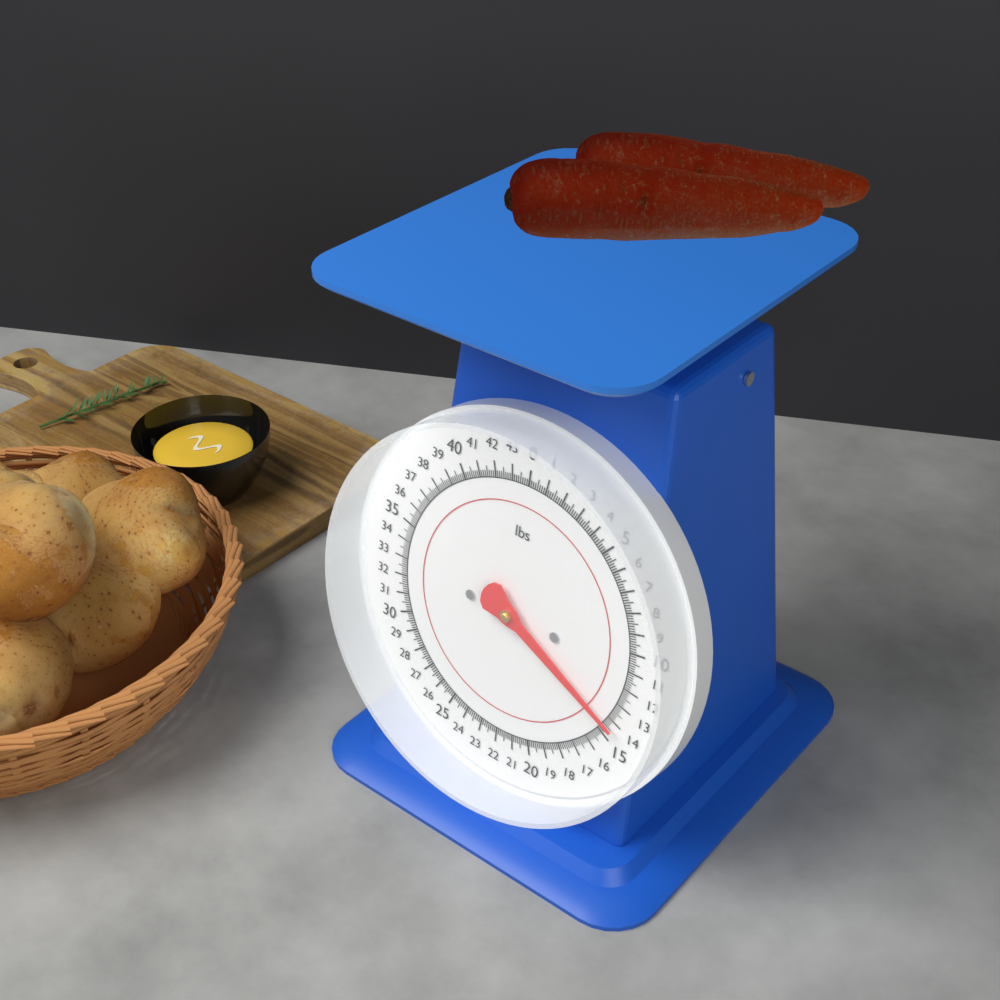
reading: 14.375 lbs
